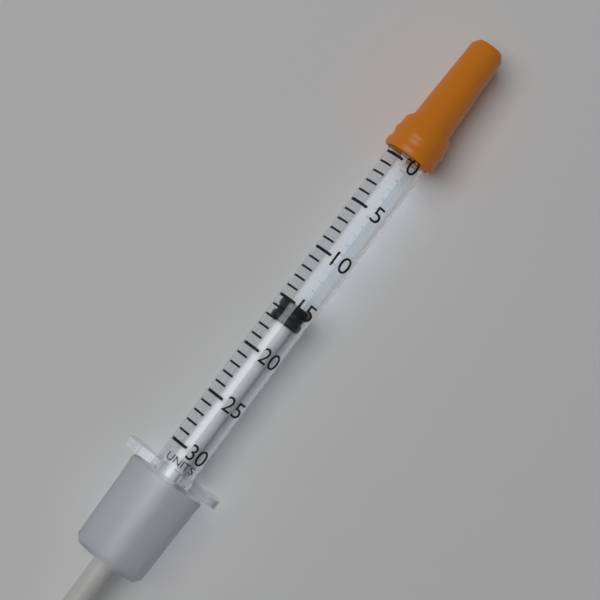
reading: 15 units
